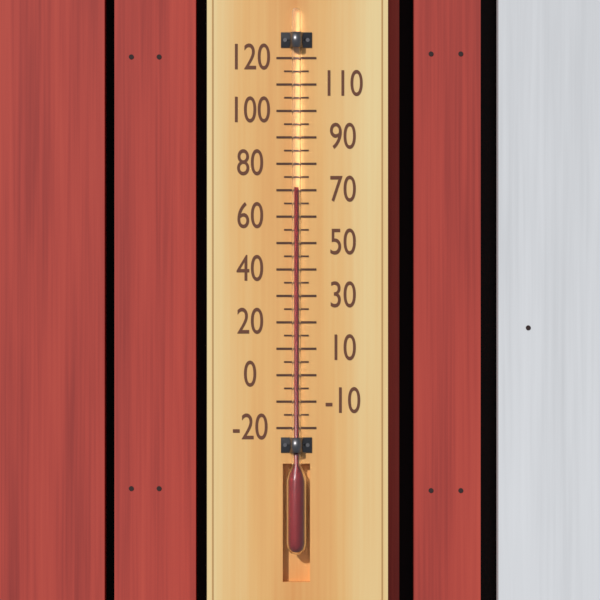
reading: 71 (no unit)
